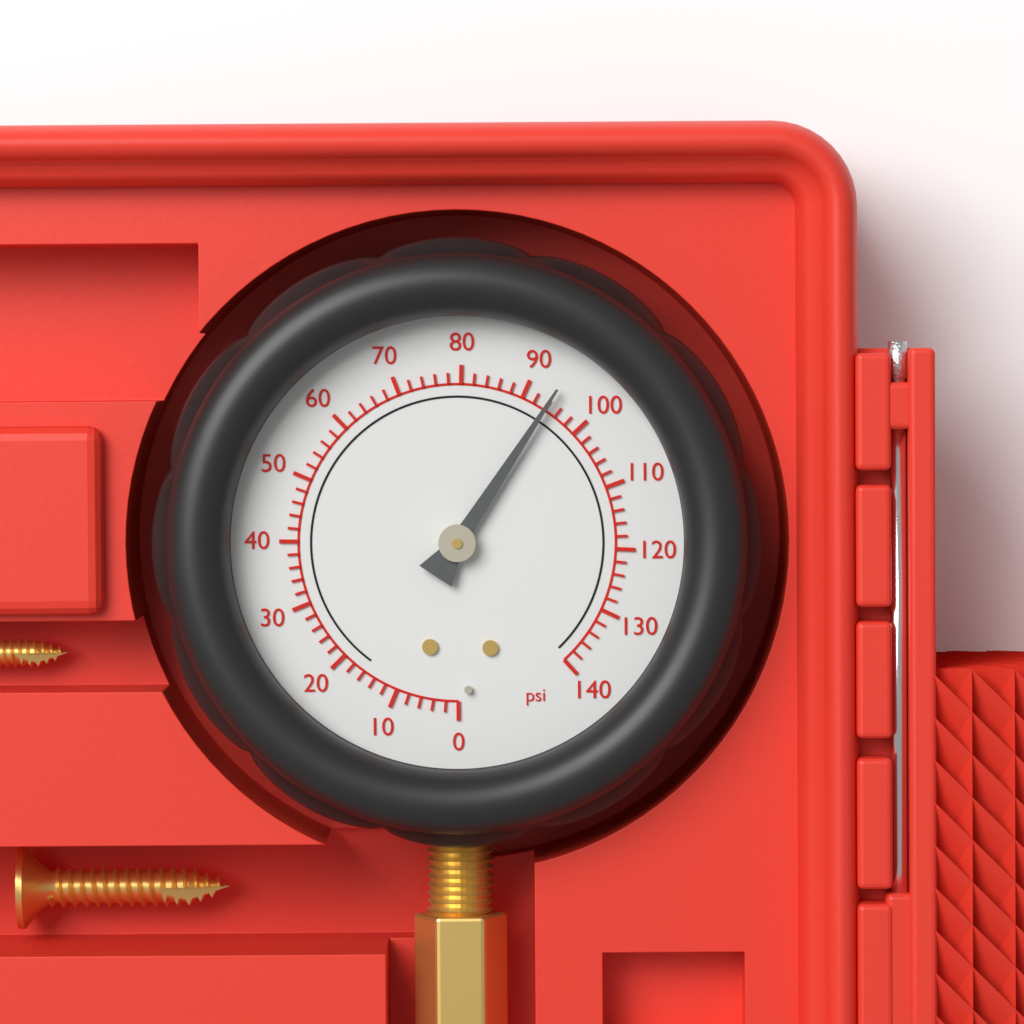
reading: 94 psi
